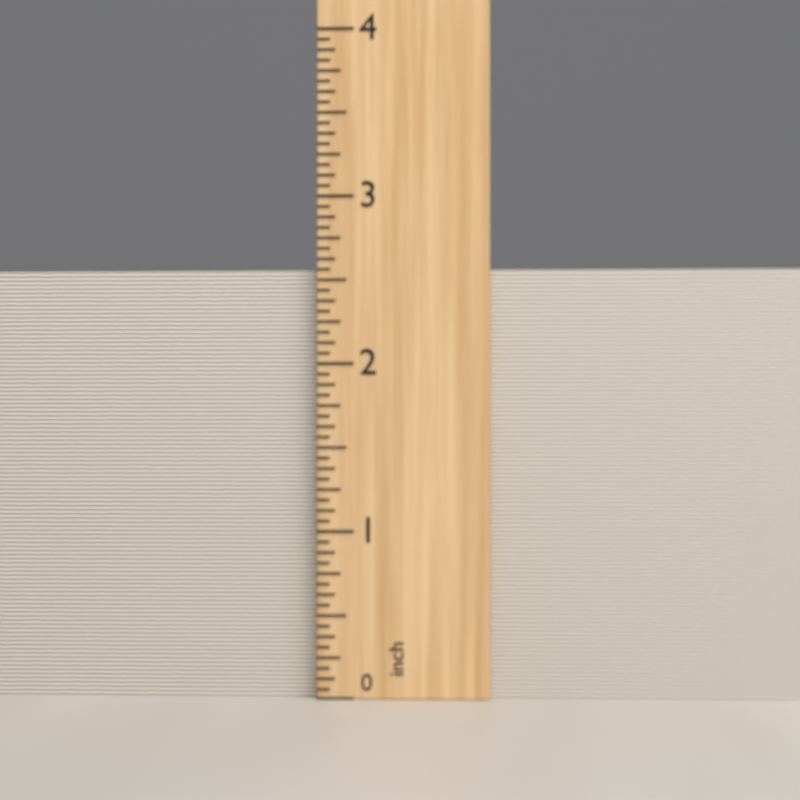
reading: 2.5625 inch
